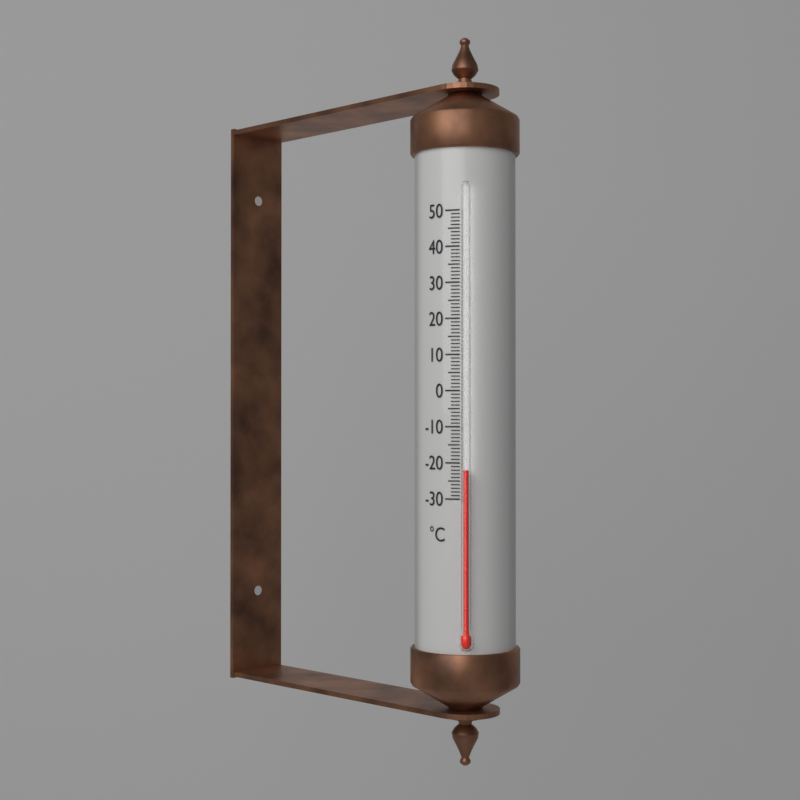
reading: -22 °C
